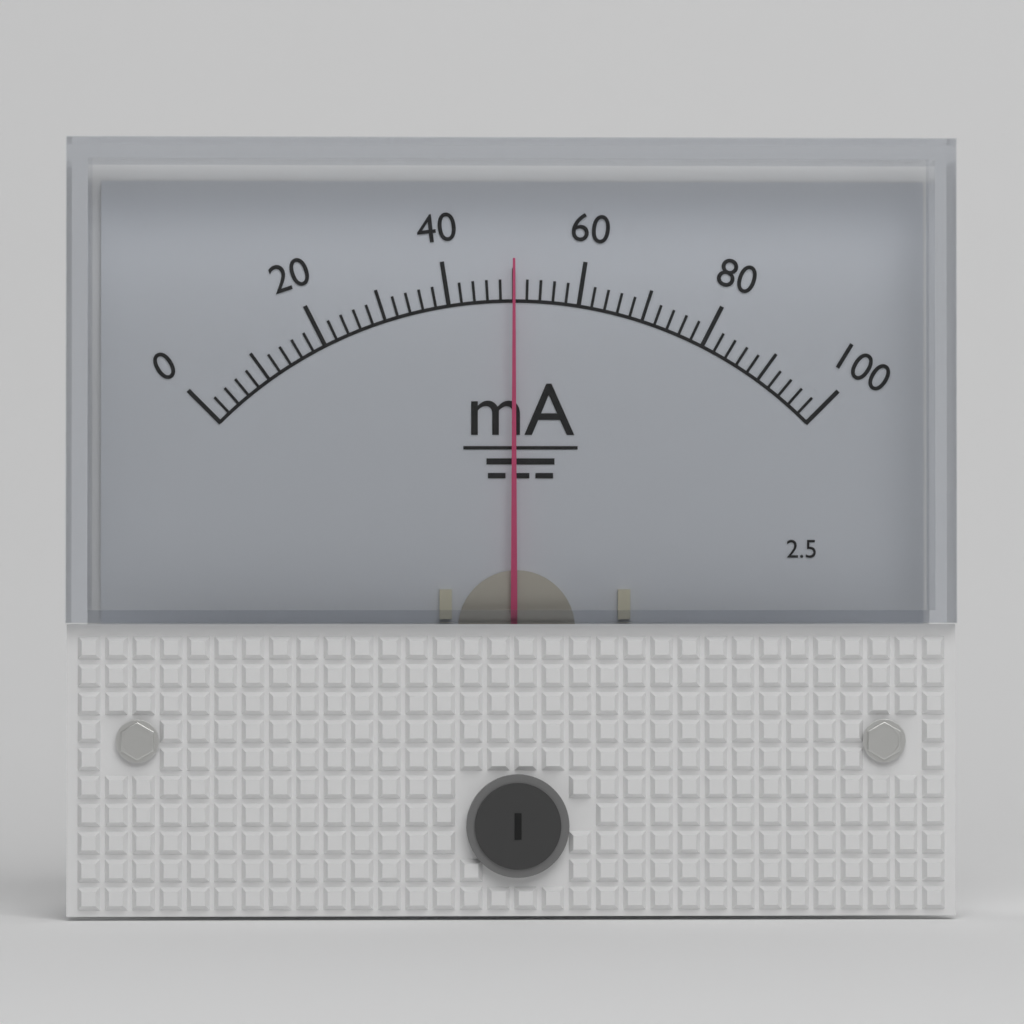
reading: 50 mA
